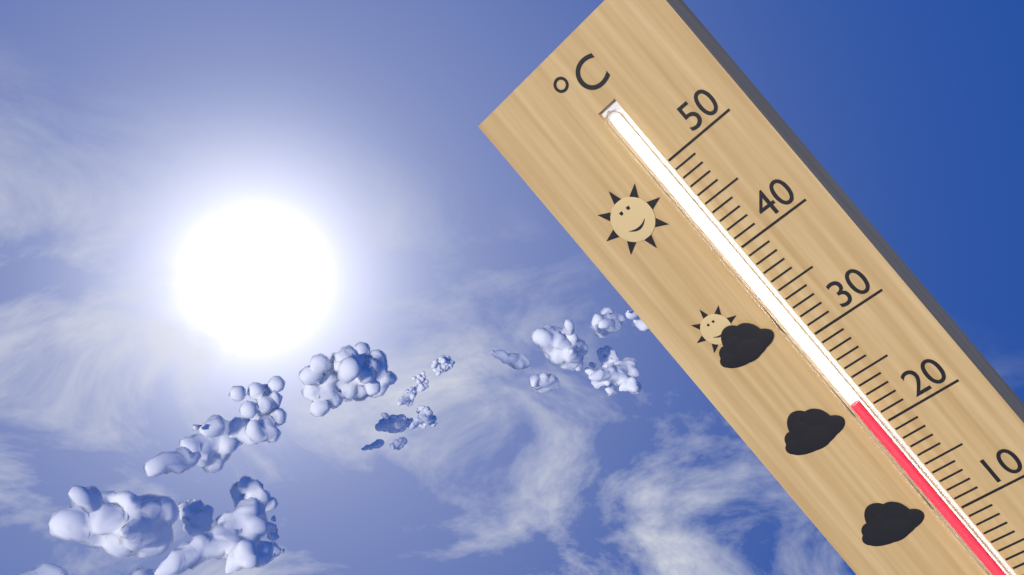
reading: 23 °C
